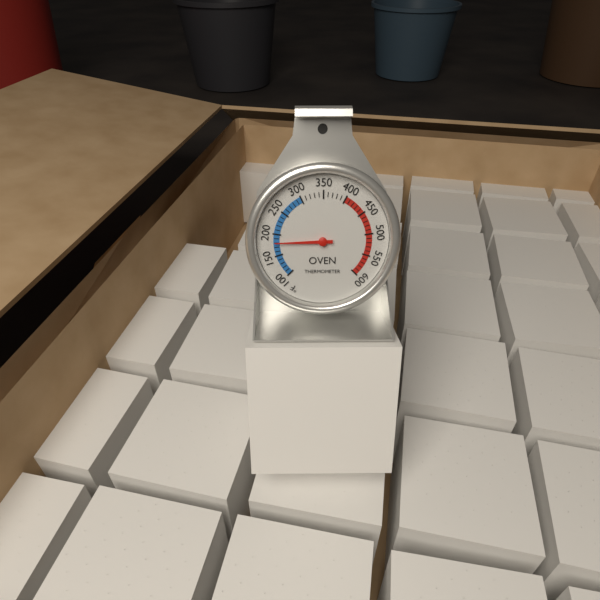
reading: 180 °F
